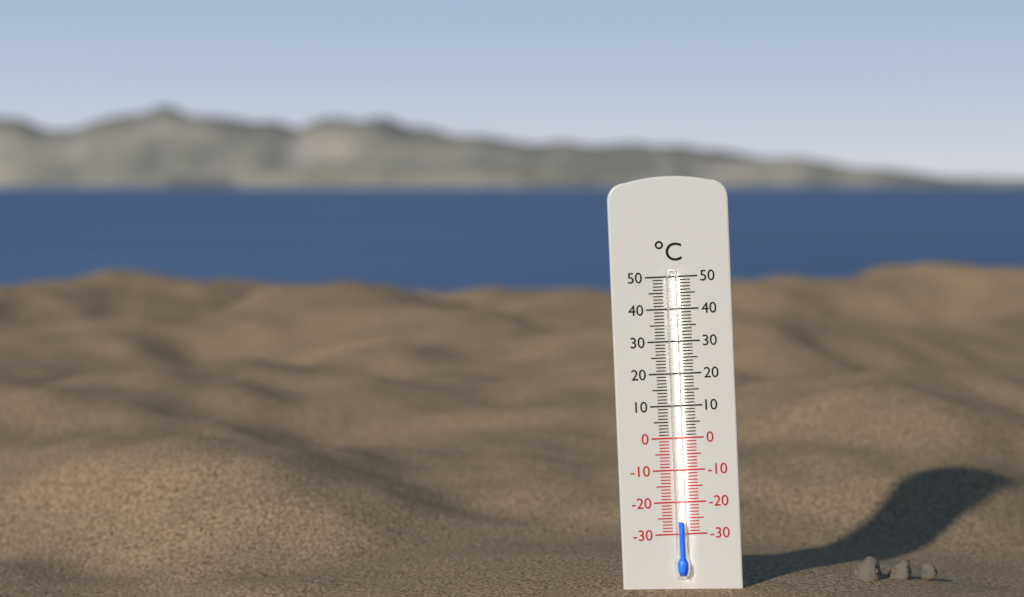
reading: -26 °C
